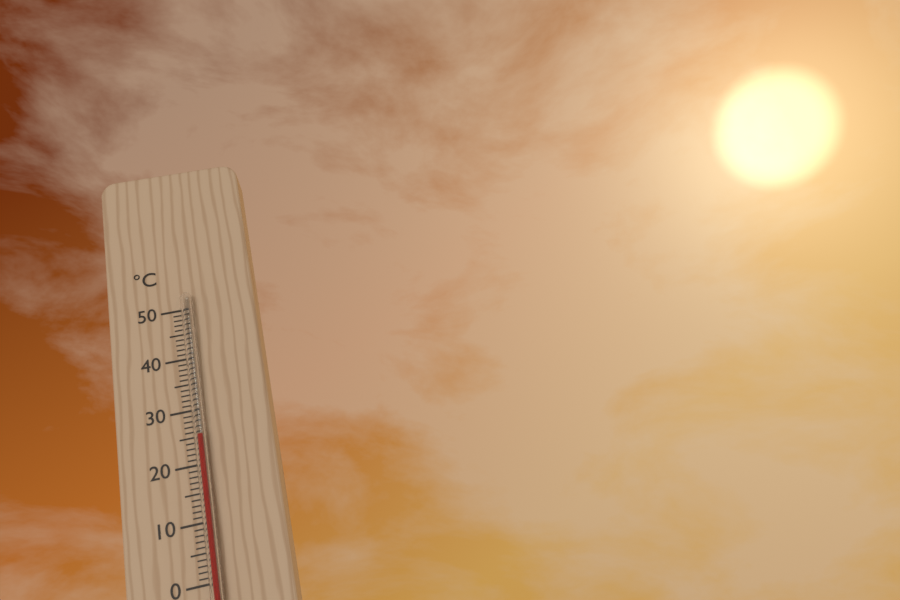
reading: 25 °C
